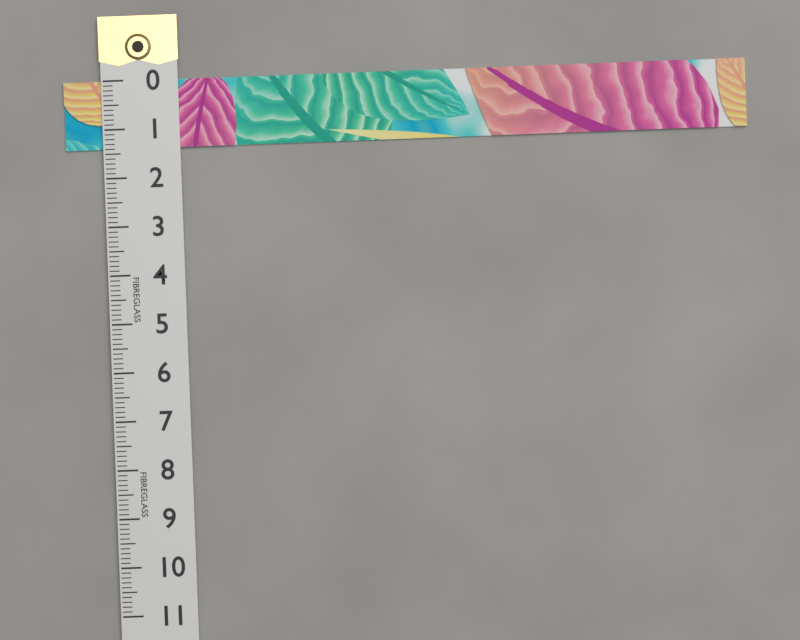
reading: 1.4 (no unit)
